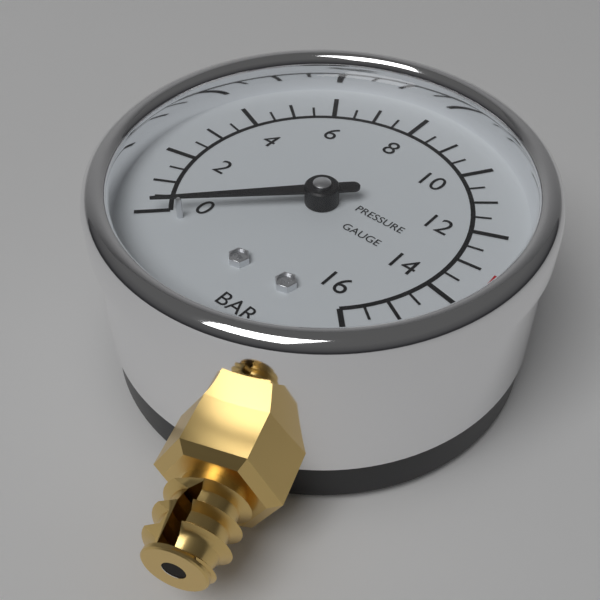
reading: 0.0 bar
